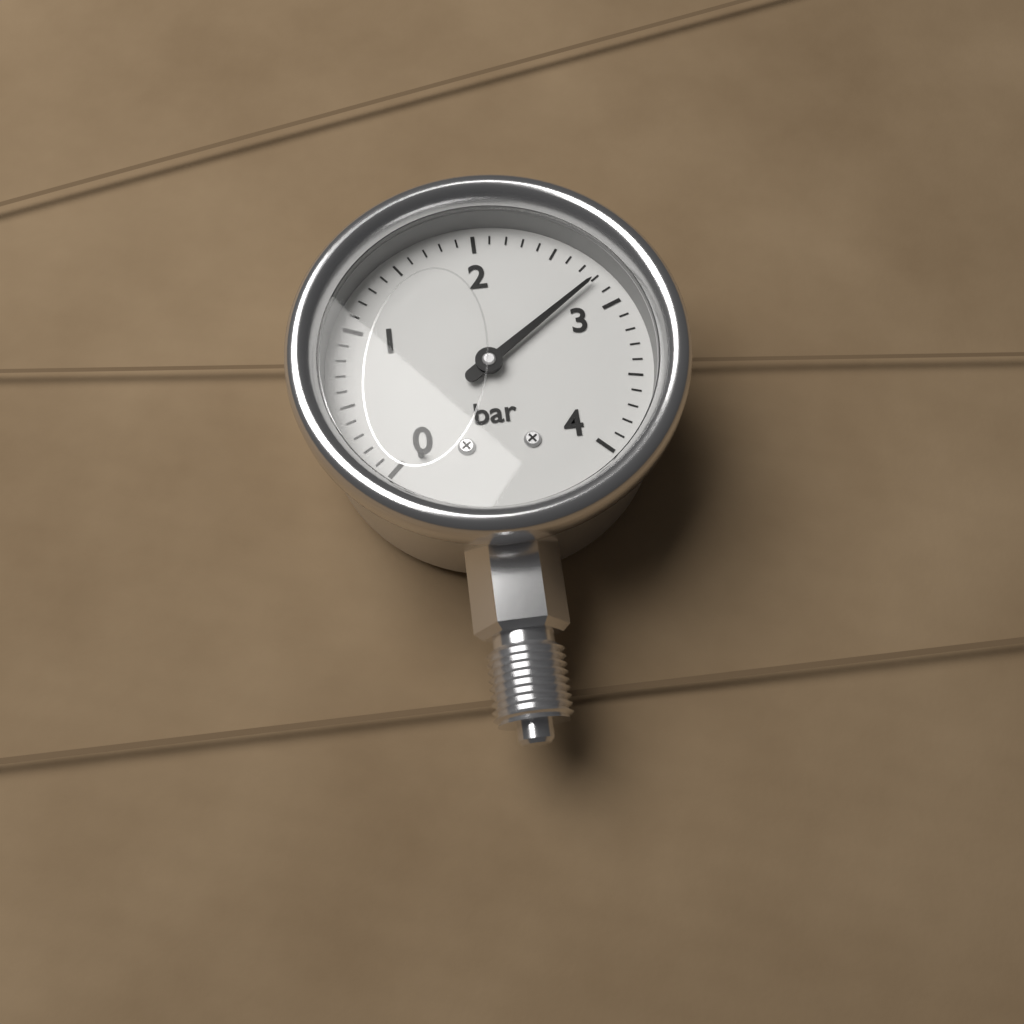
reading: 2.8 bar
